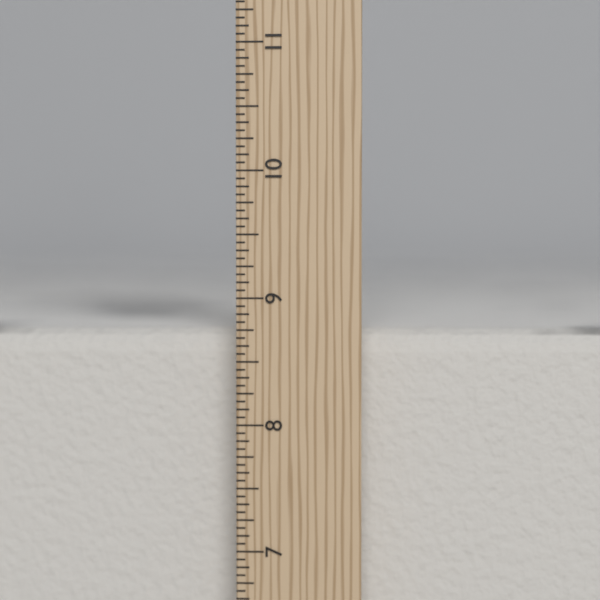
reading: 8.7500 in
